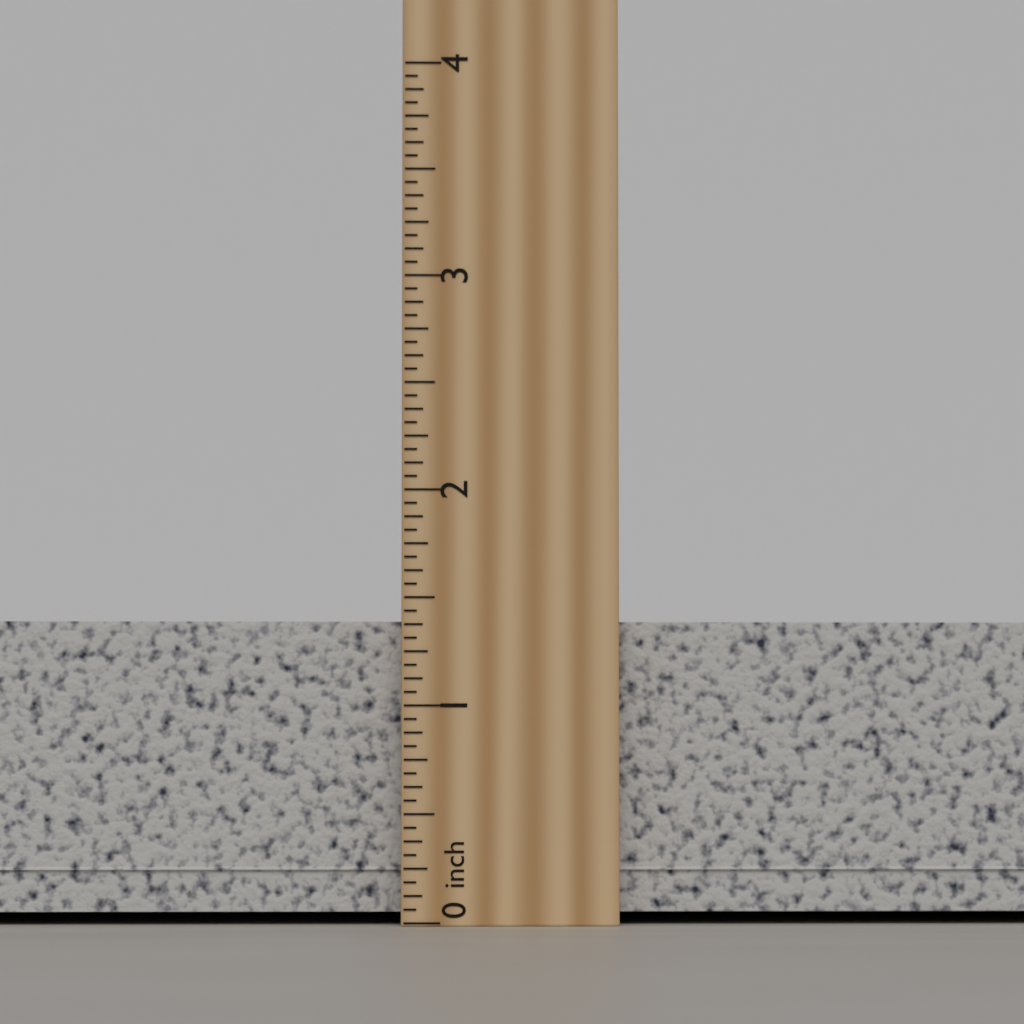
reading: 1.5000 inch
